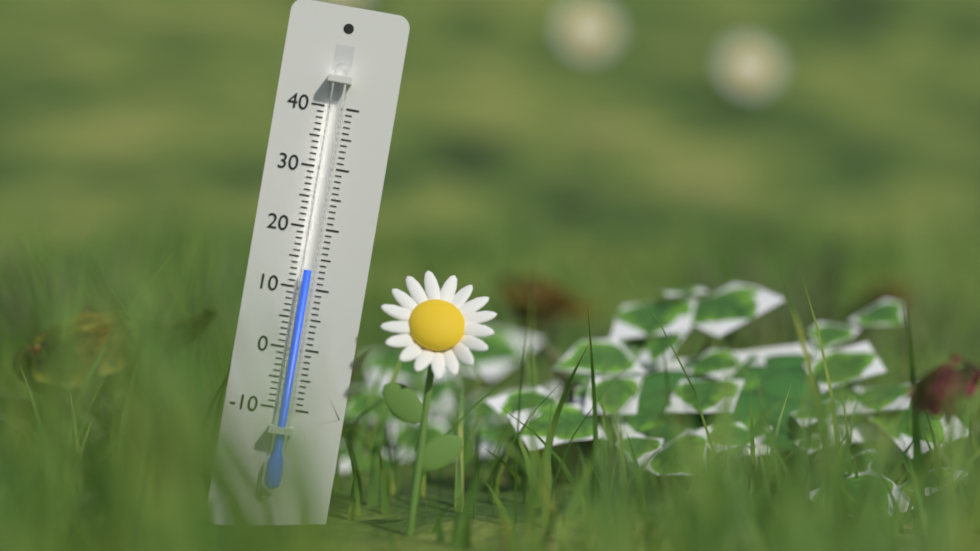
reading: 13 (no unit)
